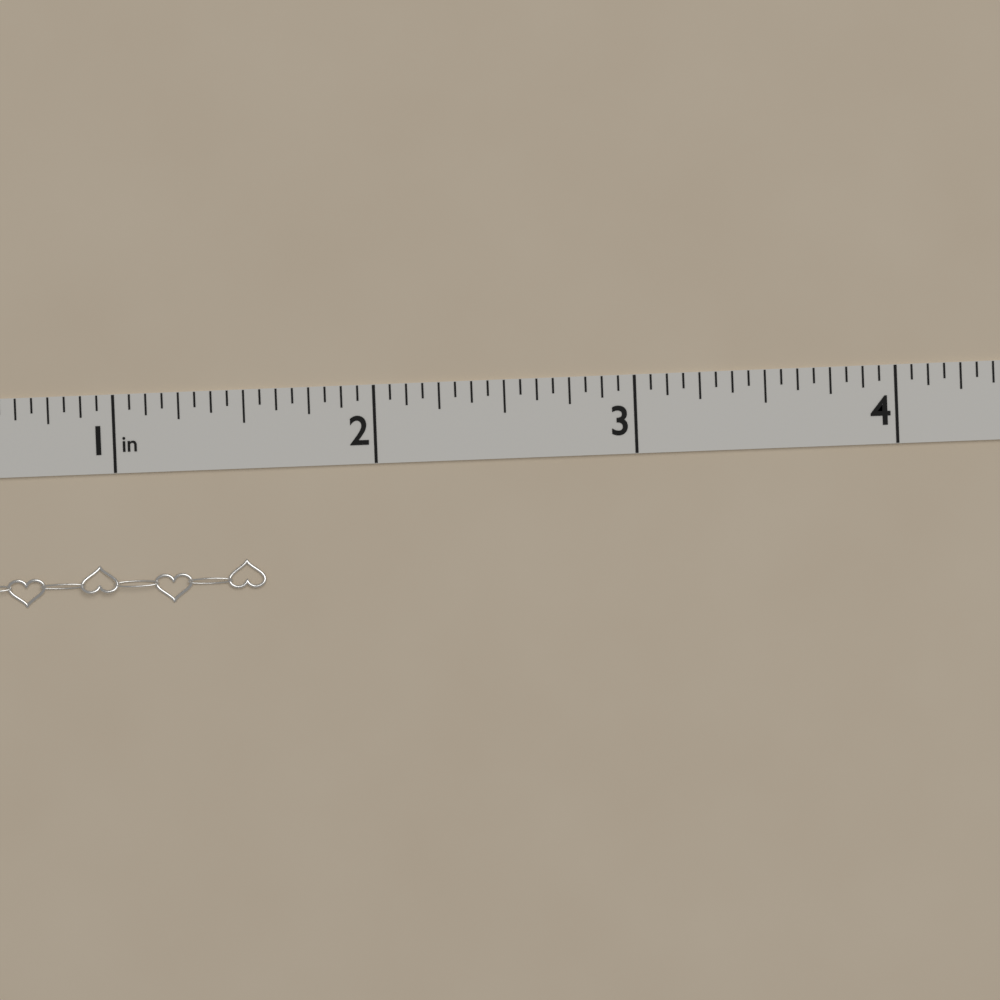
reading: 1.5625 in
